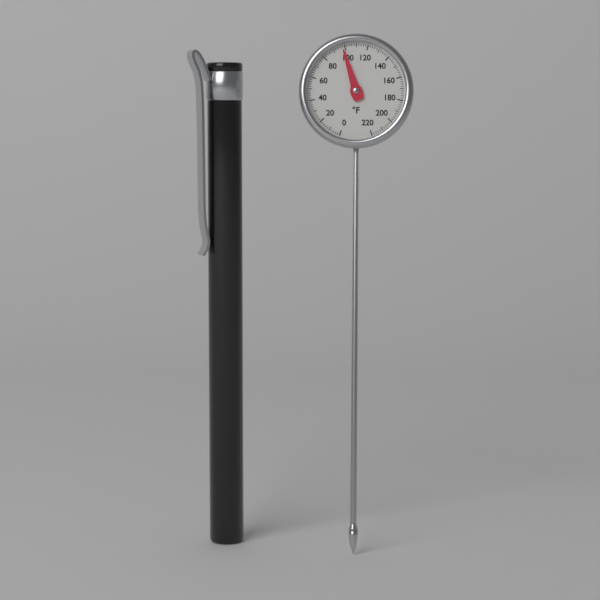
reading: 98 °F
